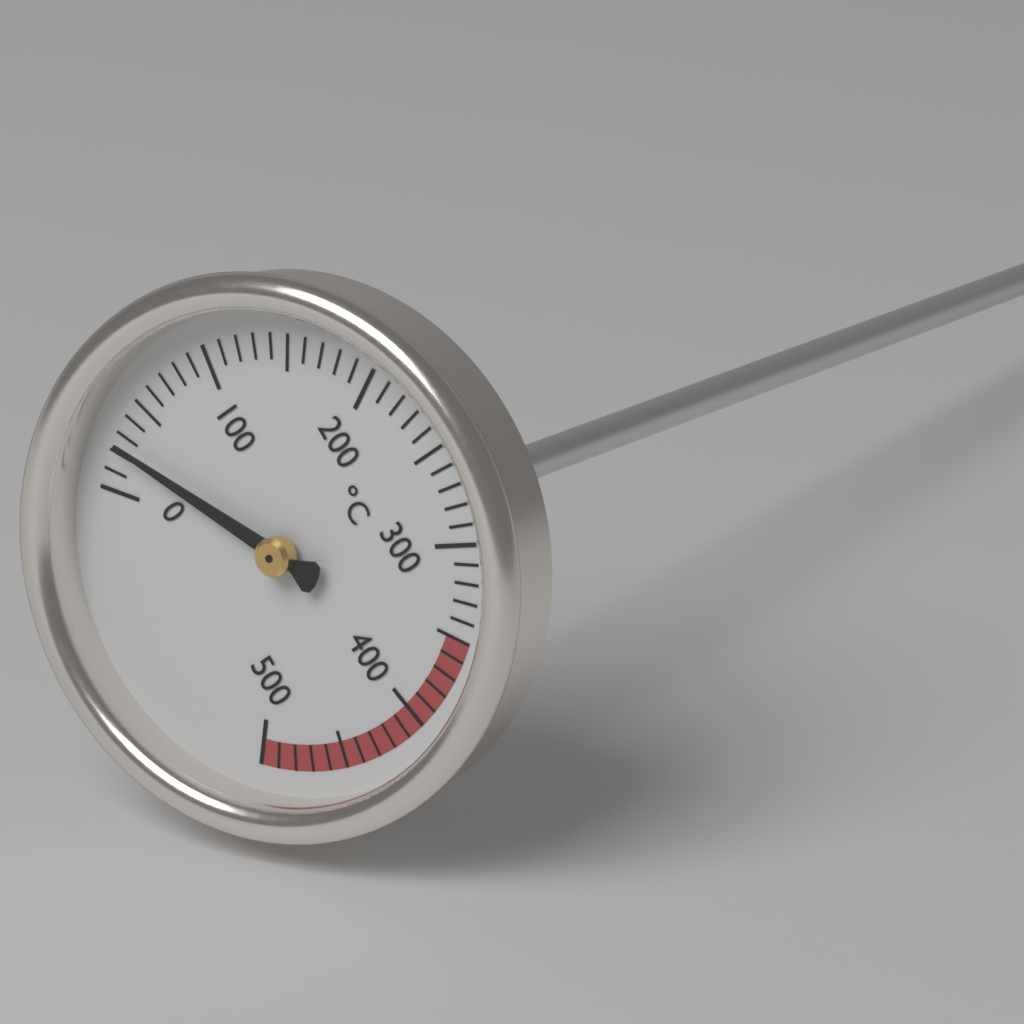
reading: 25 °C
